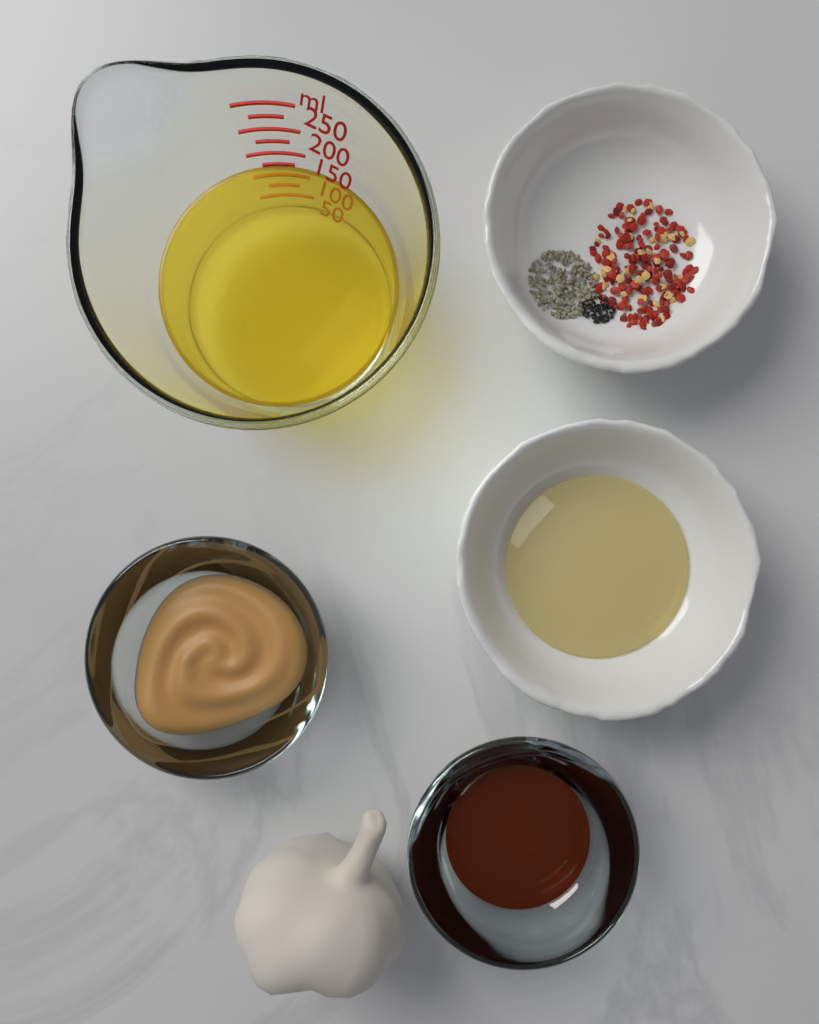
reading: 125 ml
